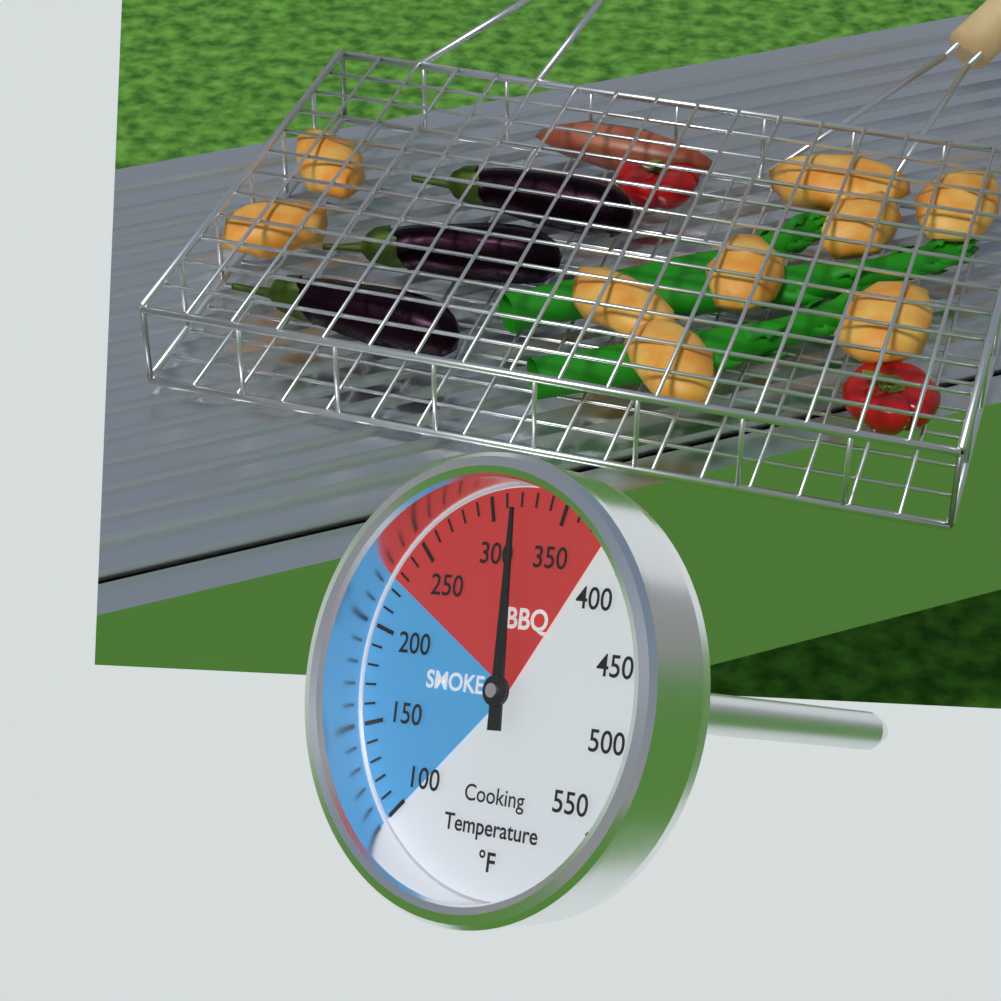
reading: 320 °F
